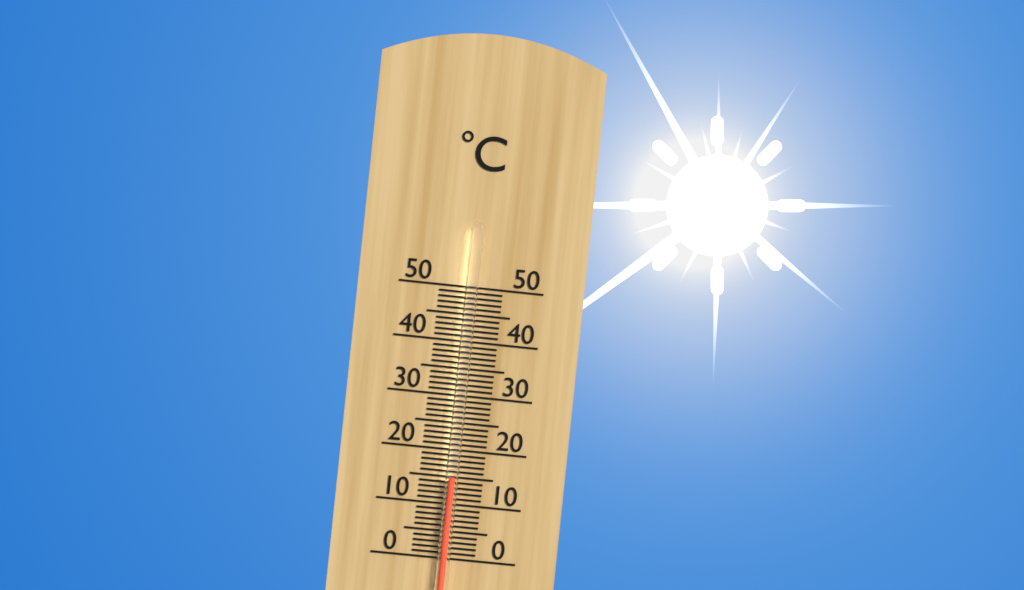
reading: 15 °C
